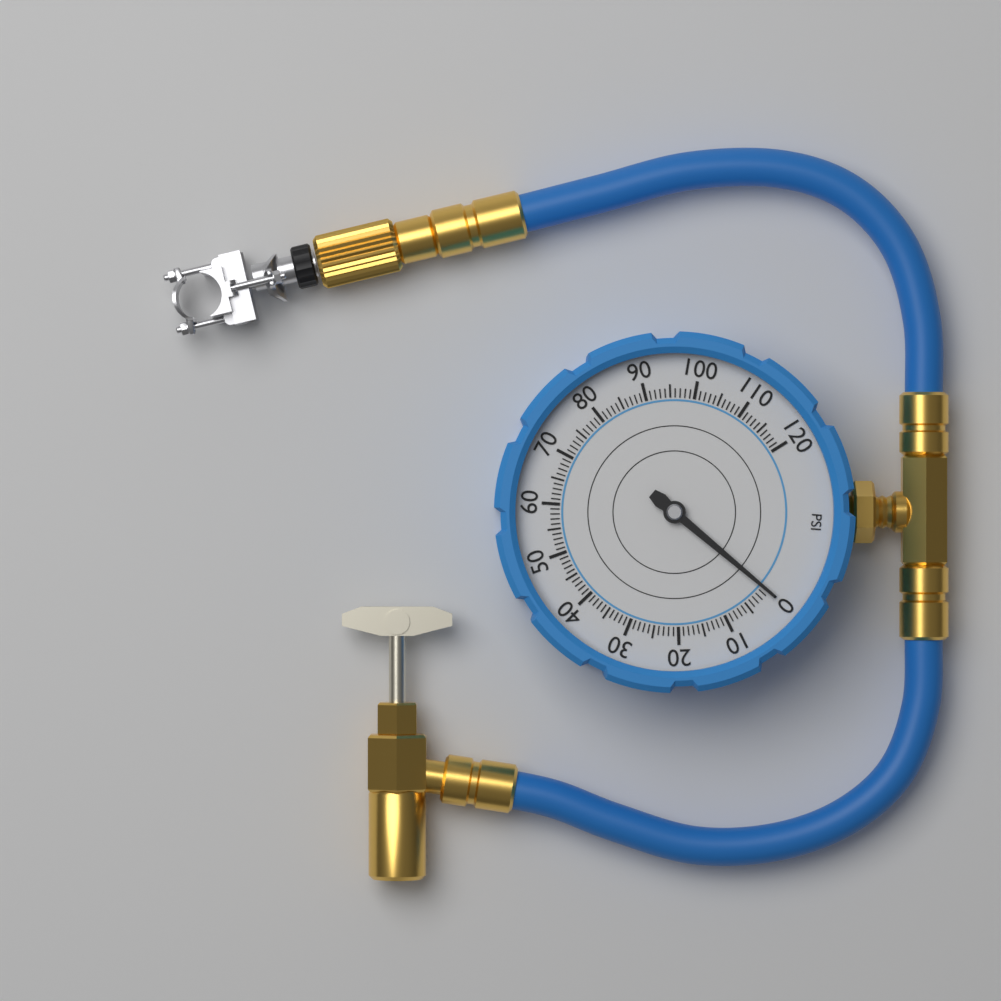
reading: 0 psi
